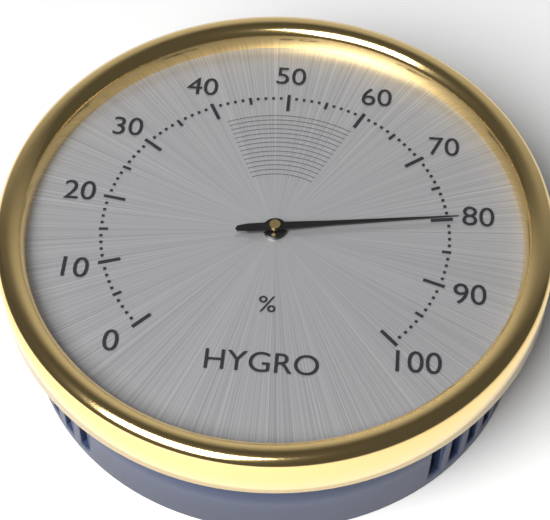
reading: 80 %
